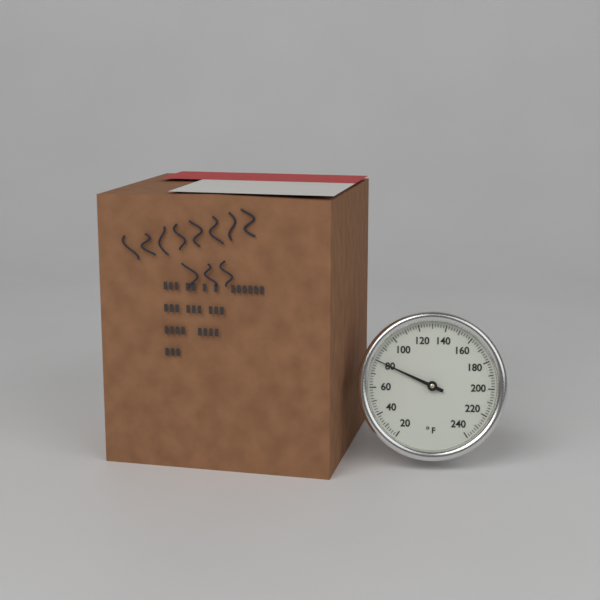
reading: 80 °F
